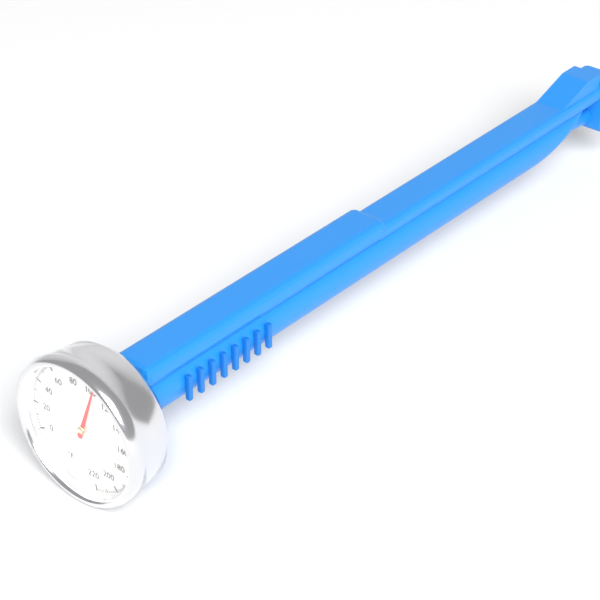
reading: 104 °F
